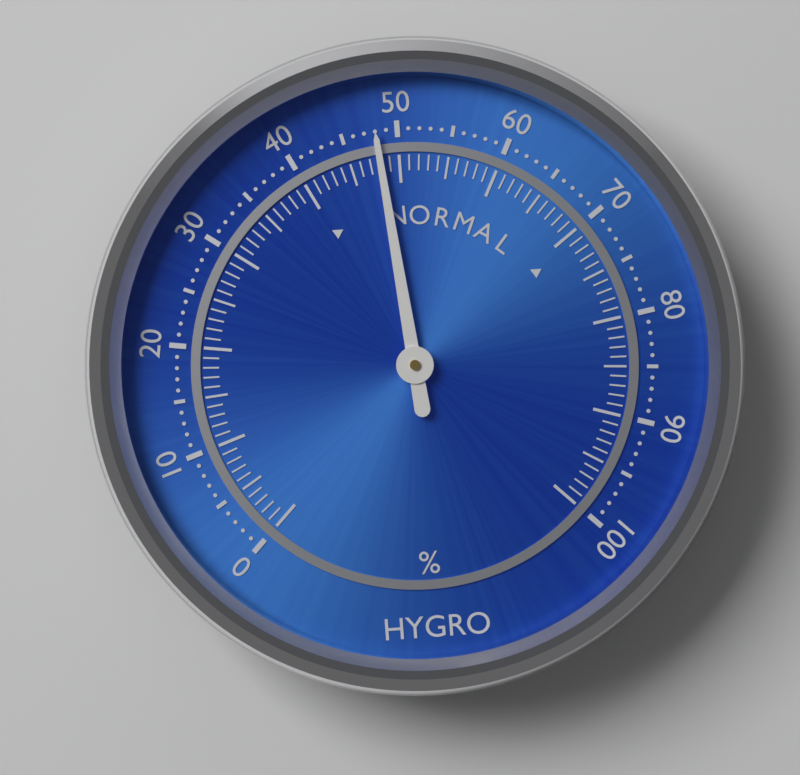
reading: 48 %
